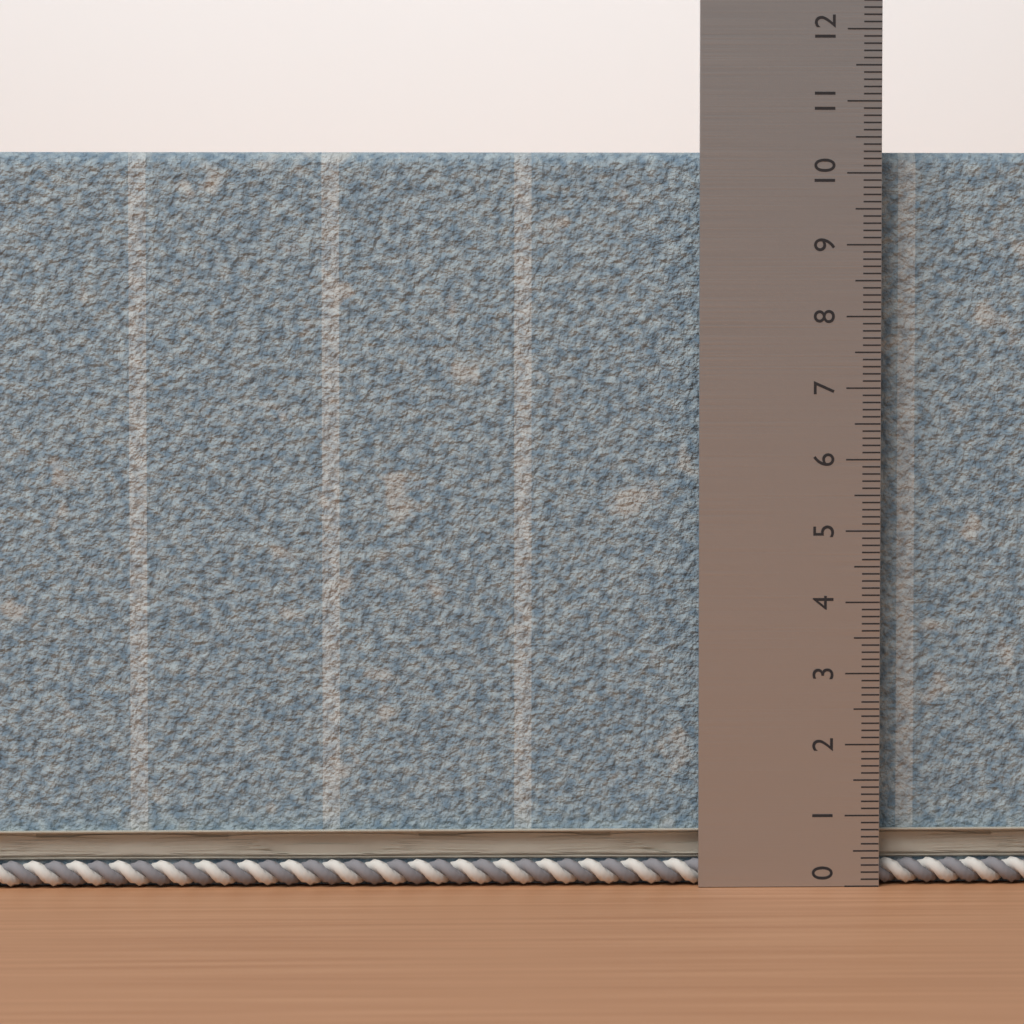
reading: 10.3 (no unit)
